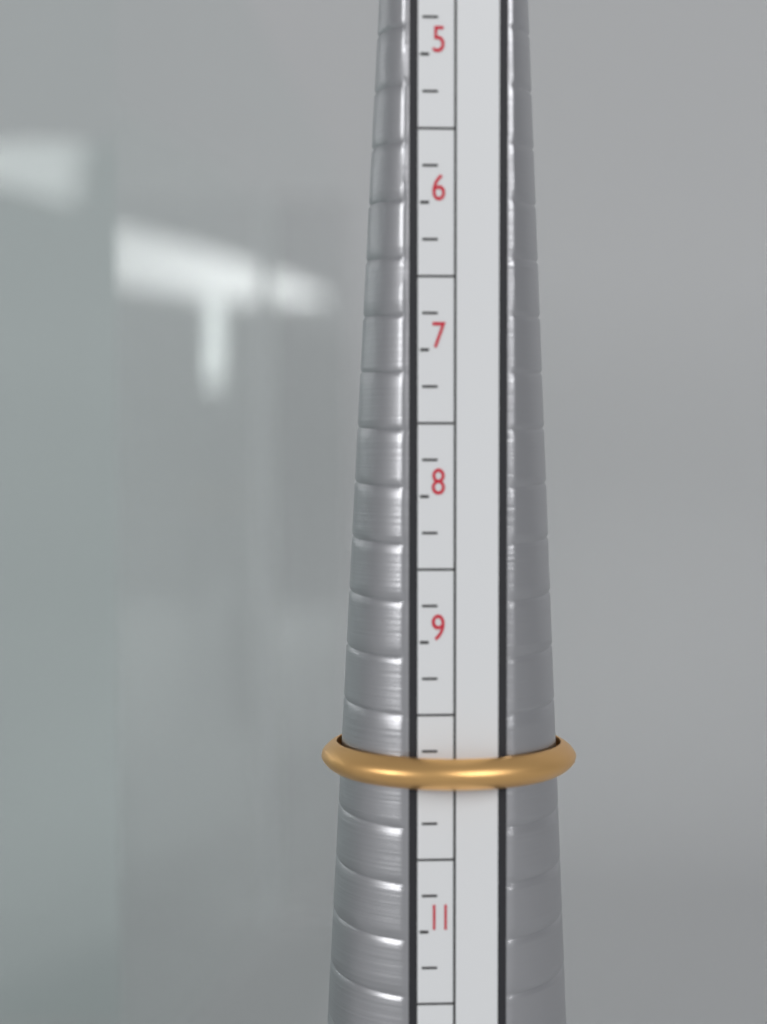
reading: 10.00 (no unit)
